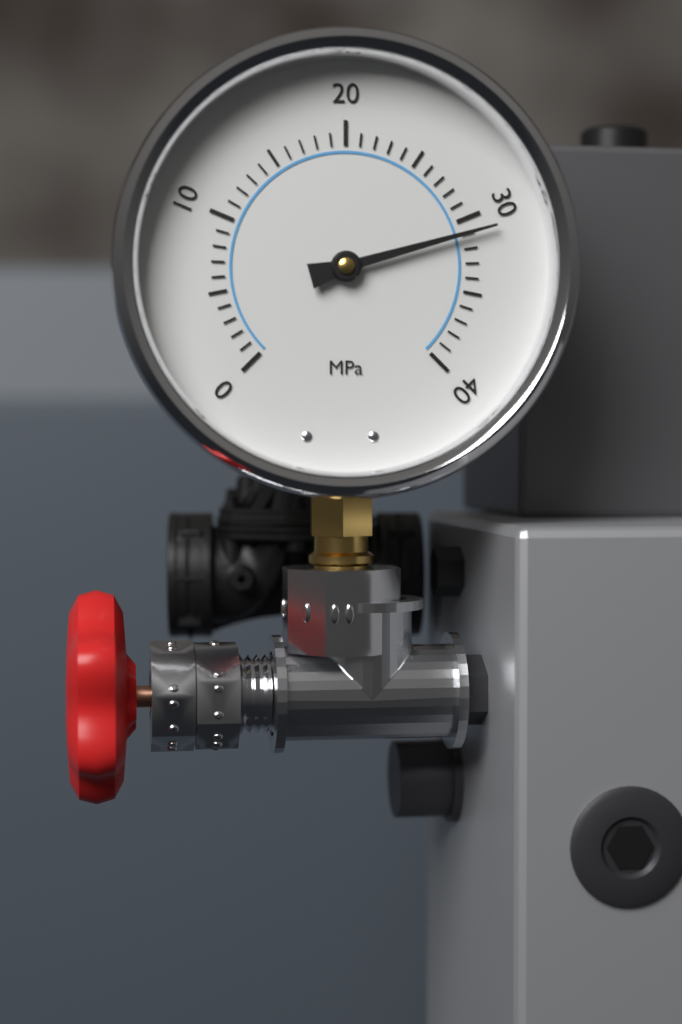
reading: 31 MPa
